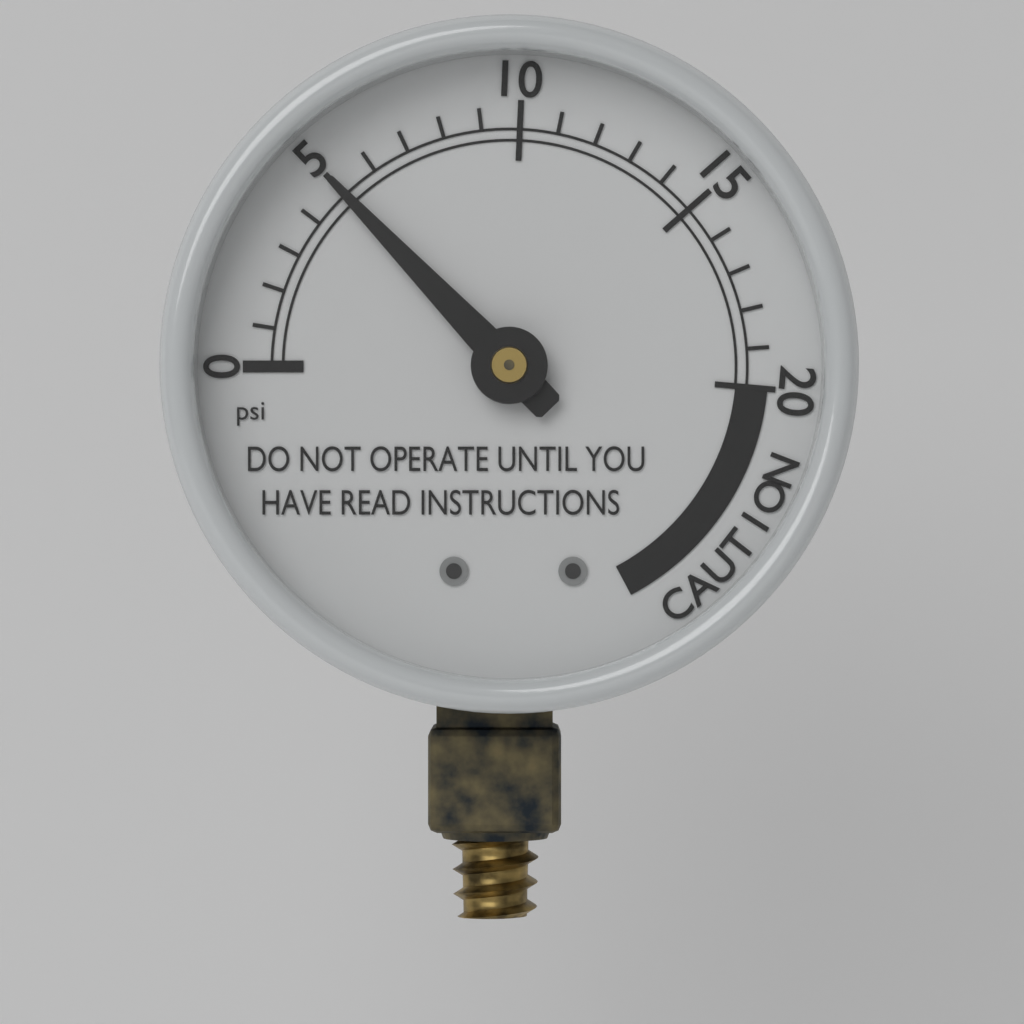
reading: 5 psi
